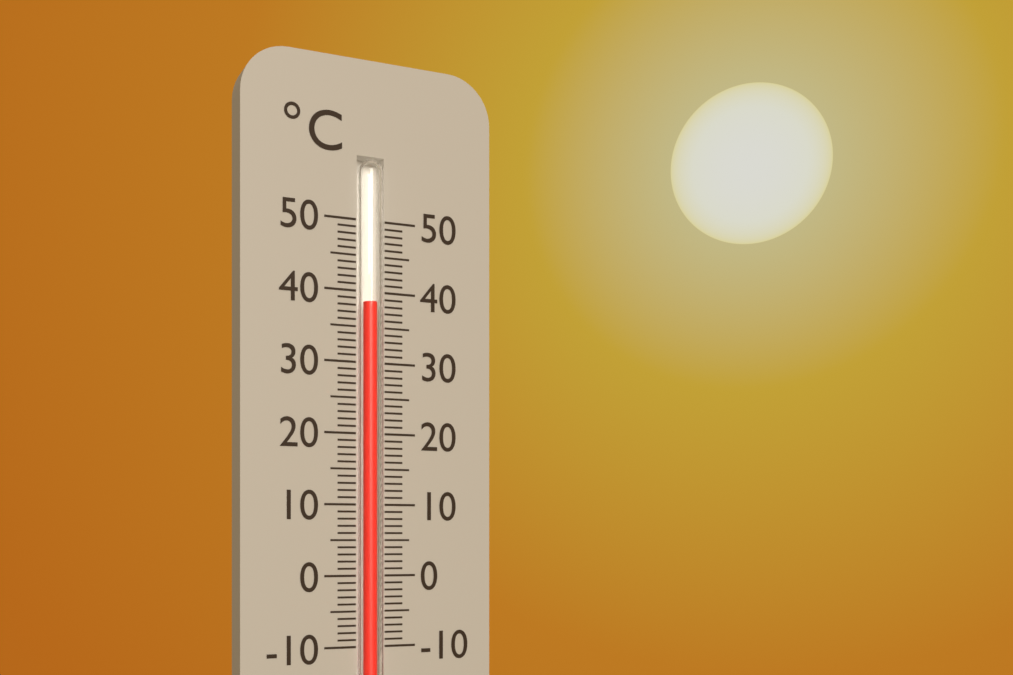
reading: 38.5 °C
